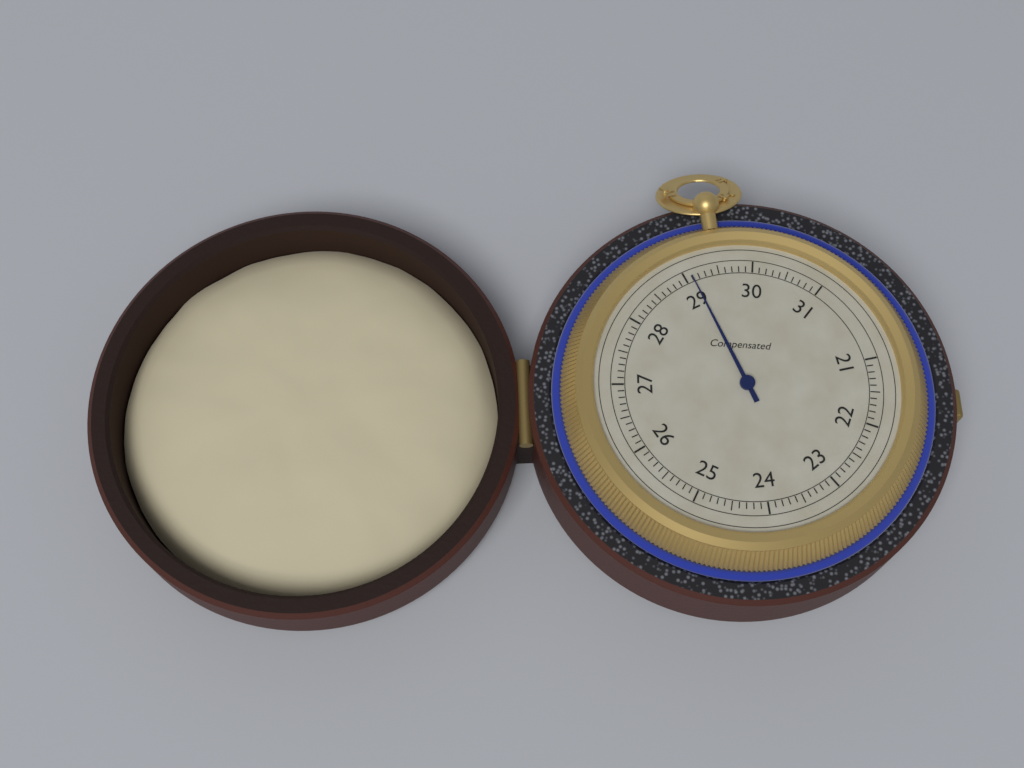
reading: 29.1 (no unit)
